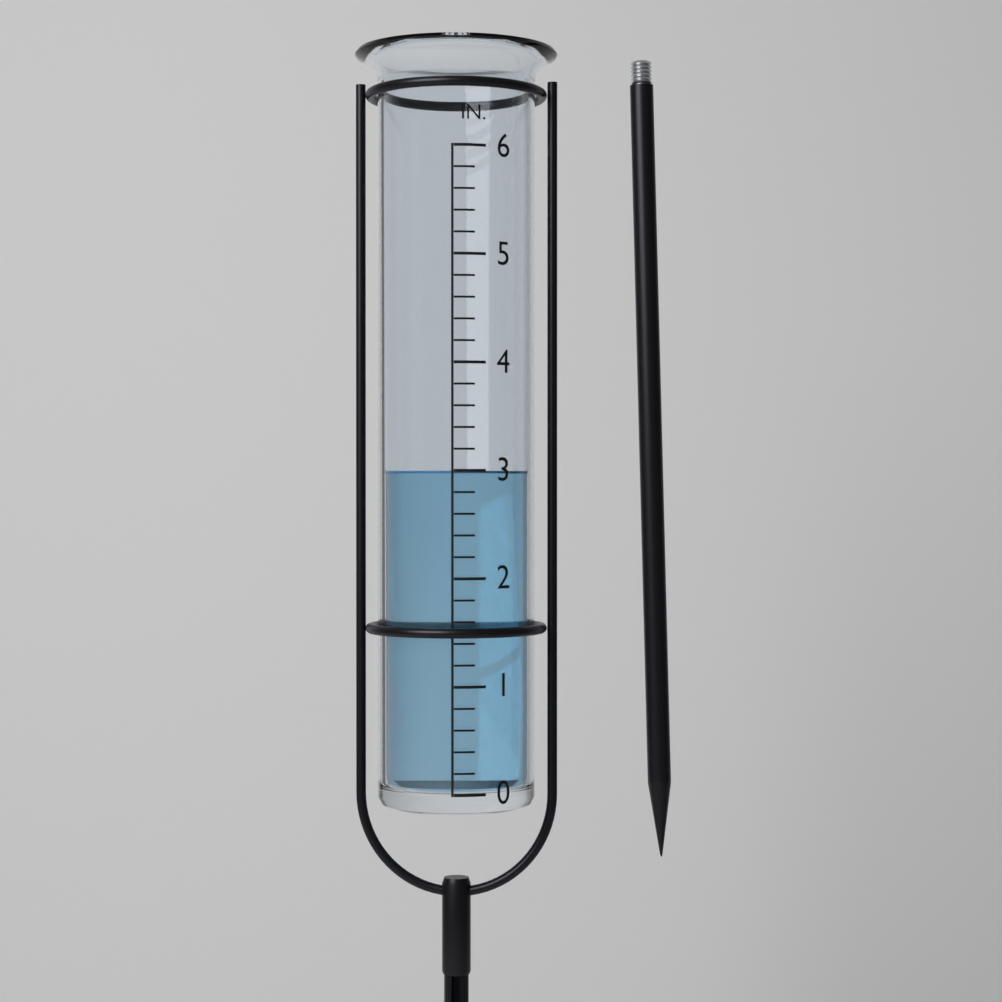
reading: 3.0 in
